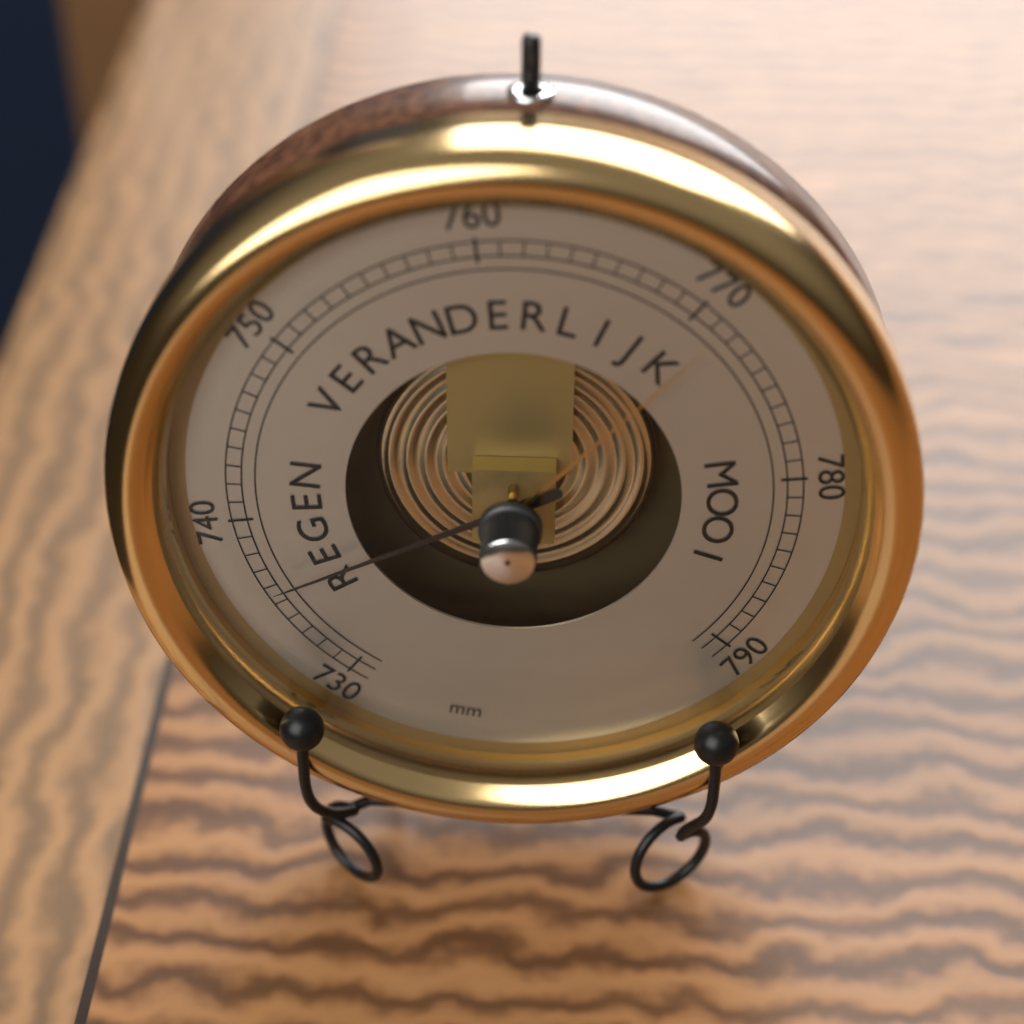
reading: 736 mm
